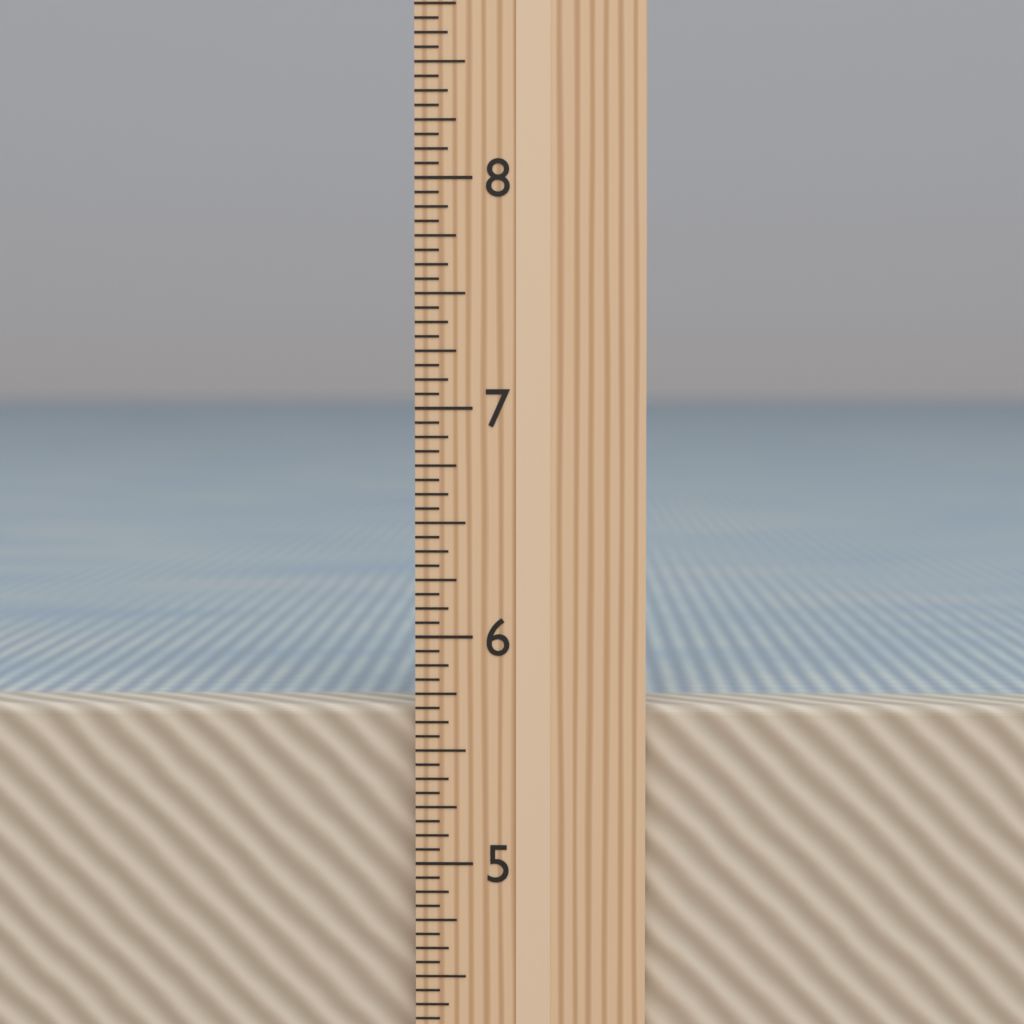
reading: 5.6875 in
